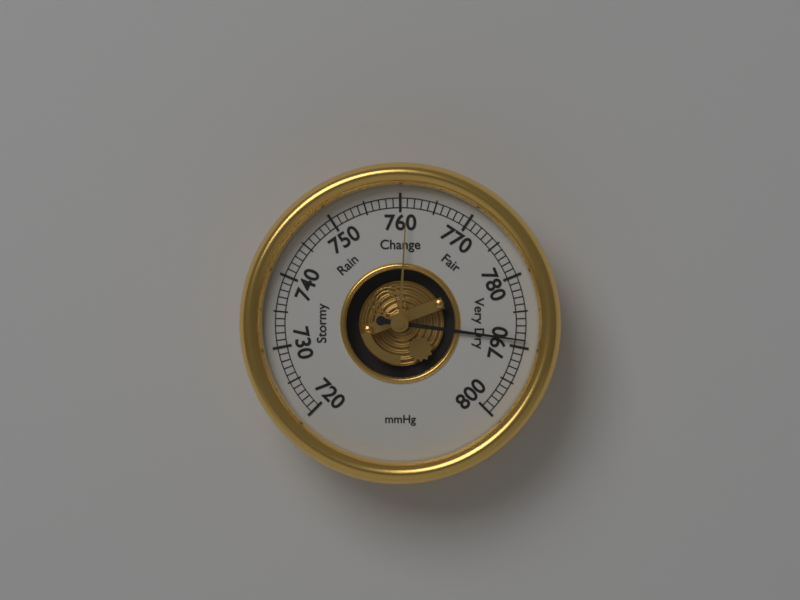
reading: 789 mmHg
